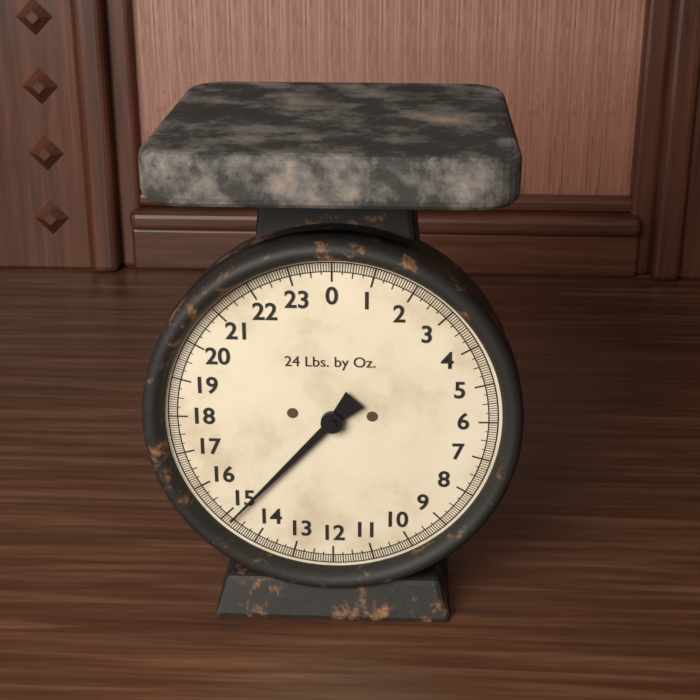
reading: 14.8125 lb
